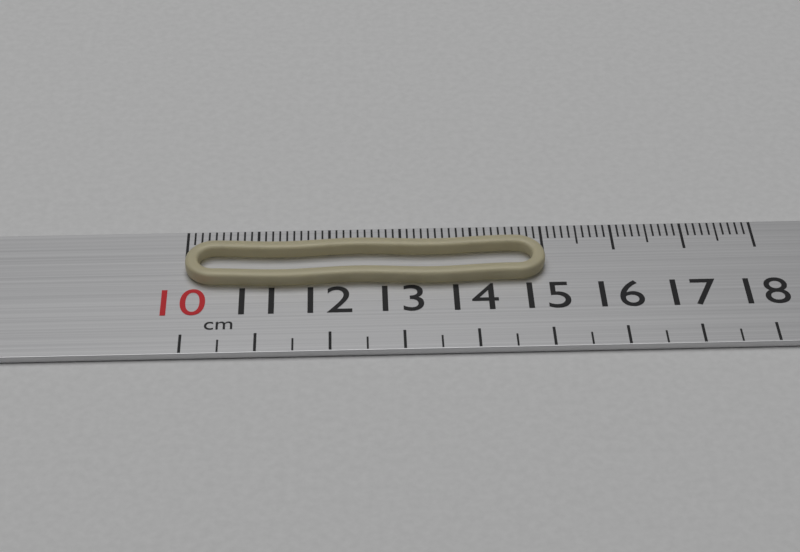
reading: 15.0 cm
